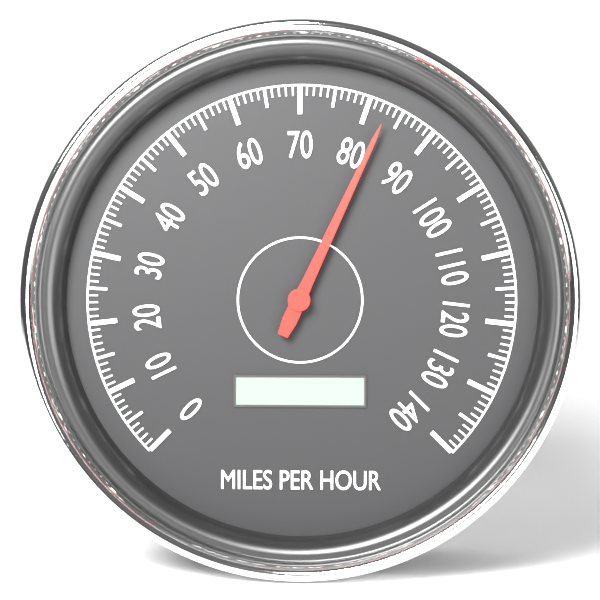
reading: 83 mph
